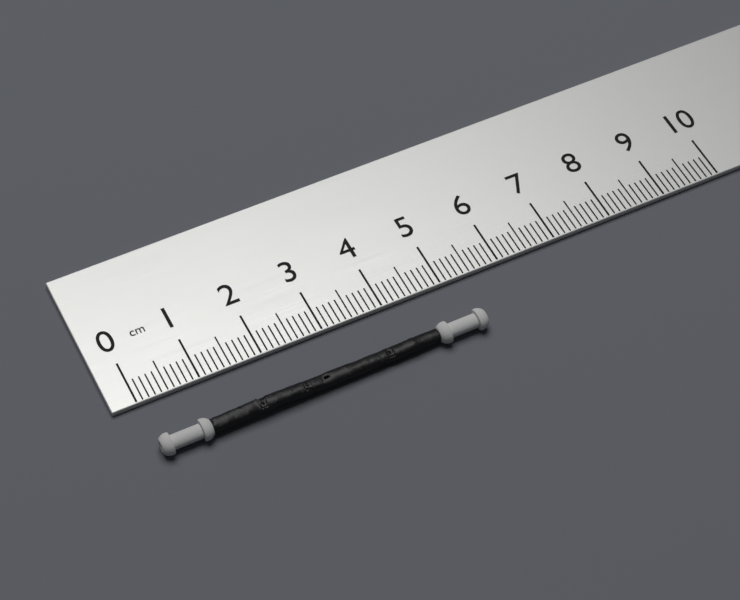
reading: 5.3 cm
